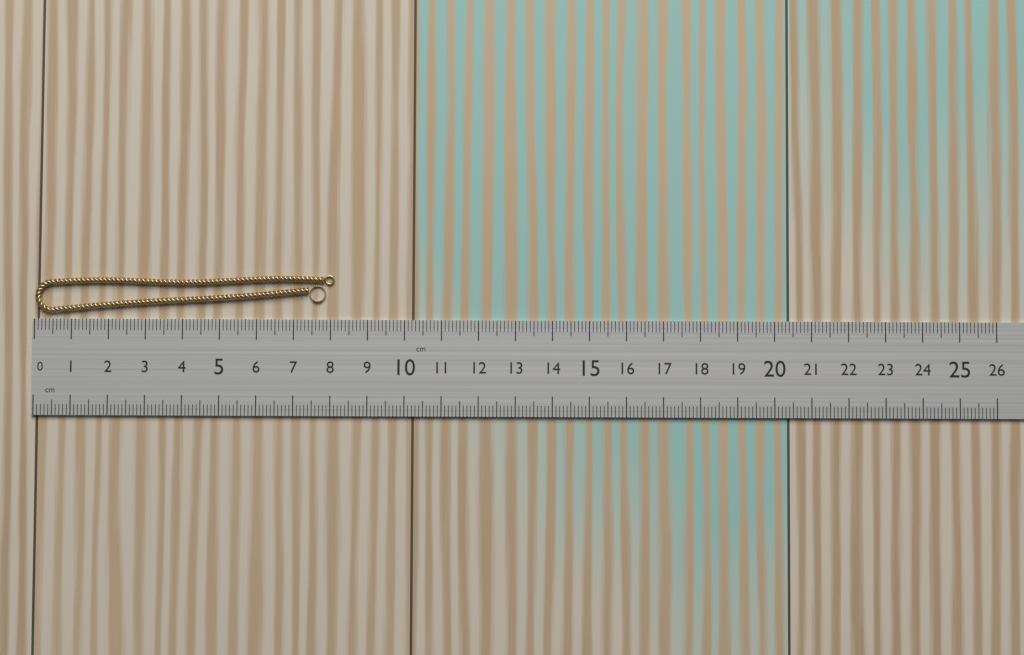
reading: 8.1 cm
